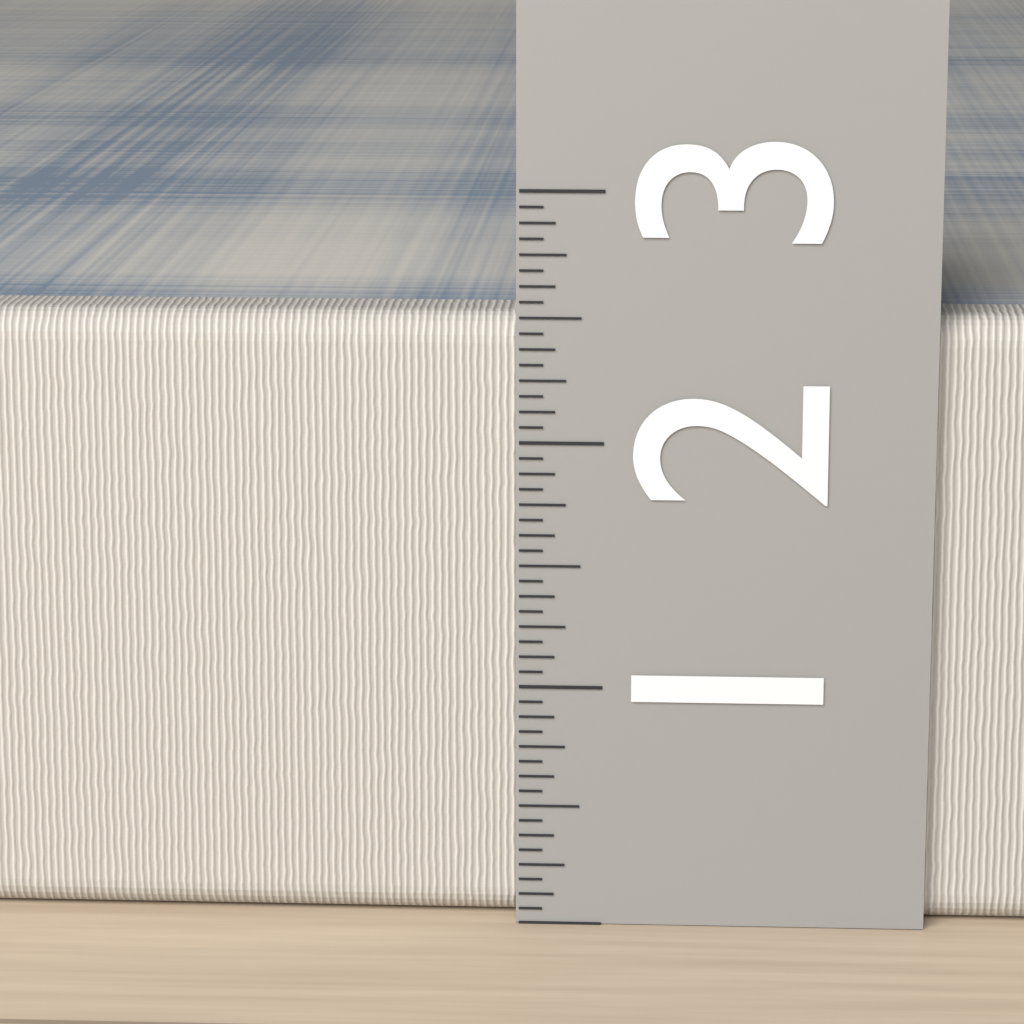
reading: 2.5000 (no unit)
